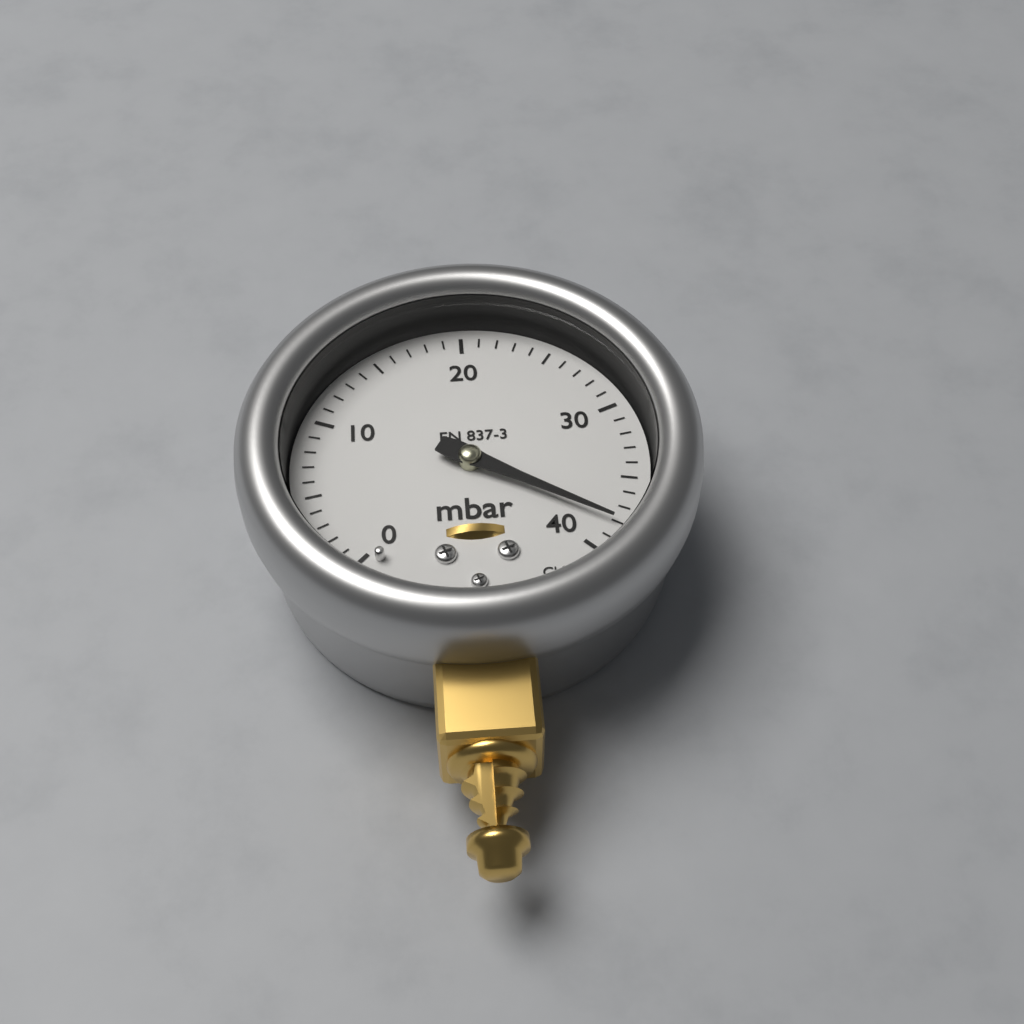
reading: 38 mbar
